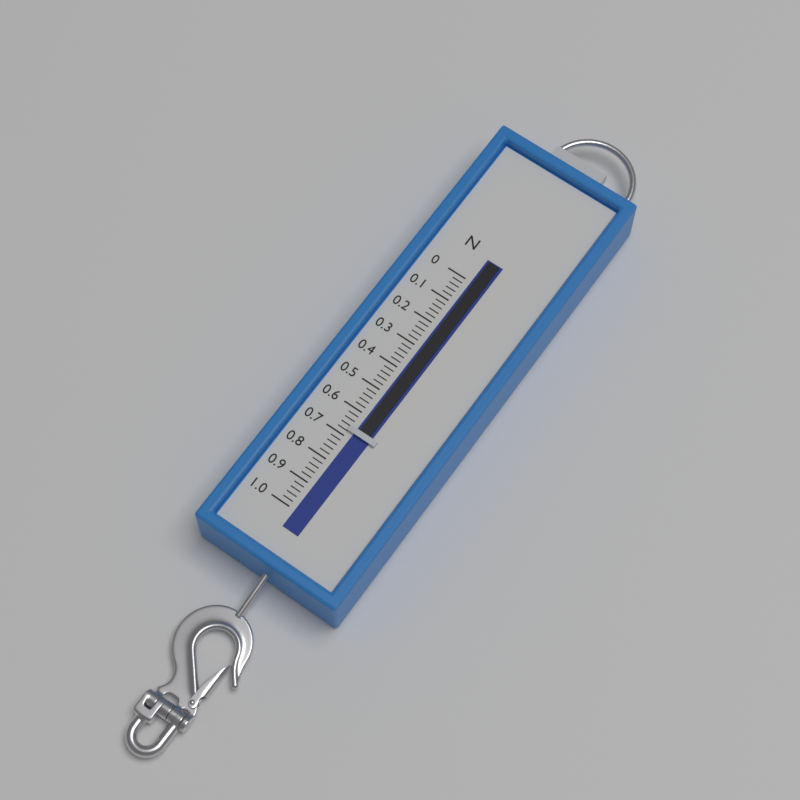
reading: 0.68 N
